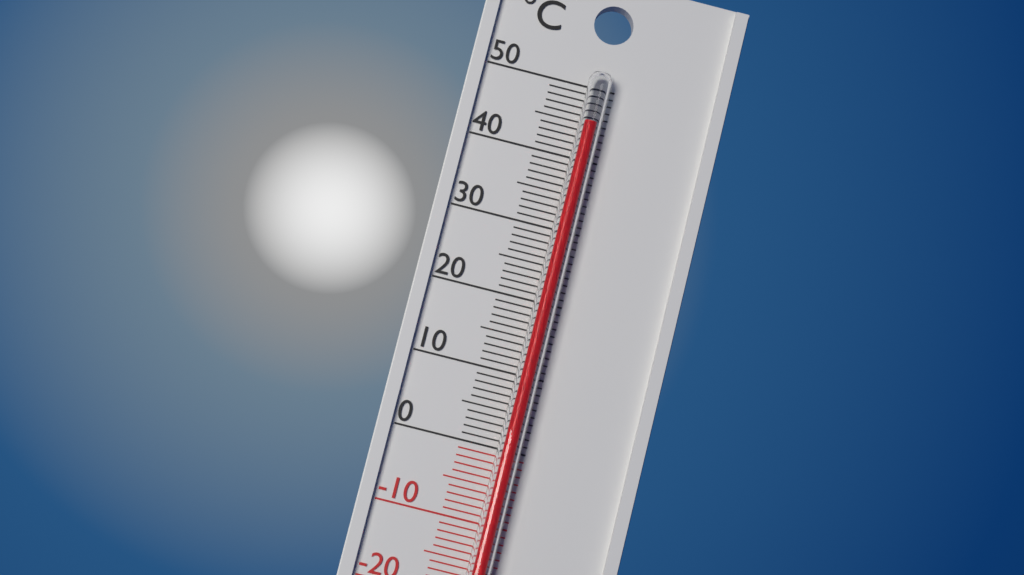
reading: 45 °C
